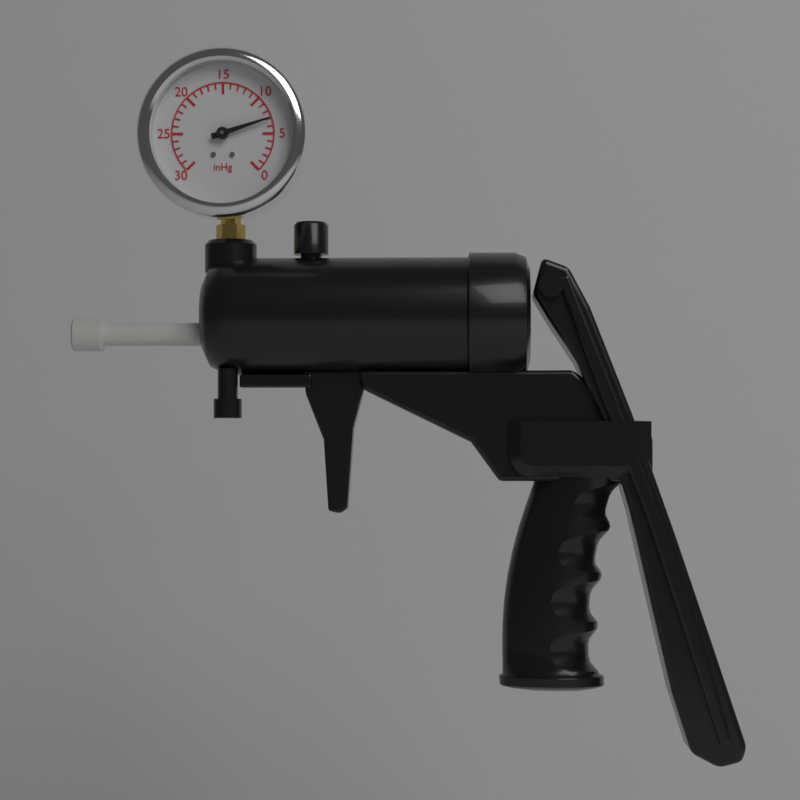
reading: 7 inHg
